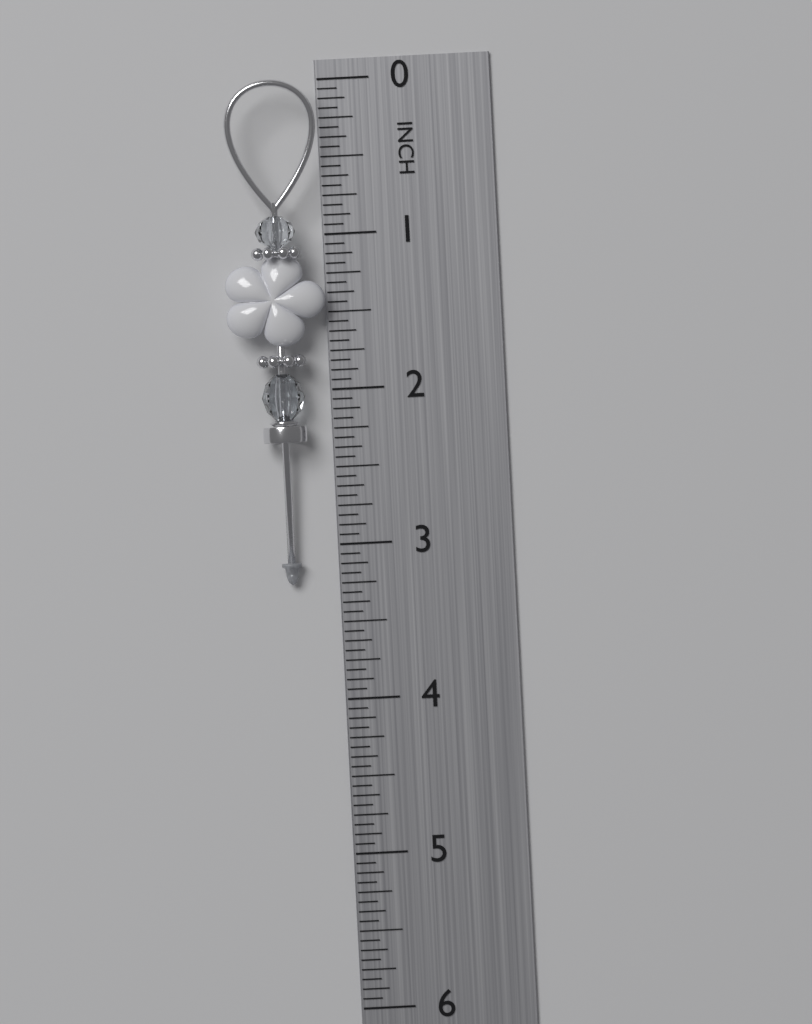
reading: 3.2500 in
